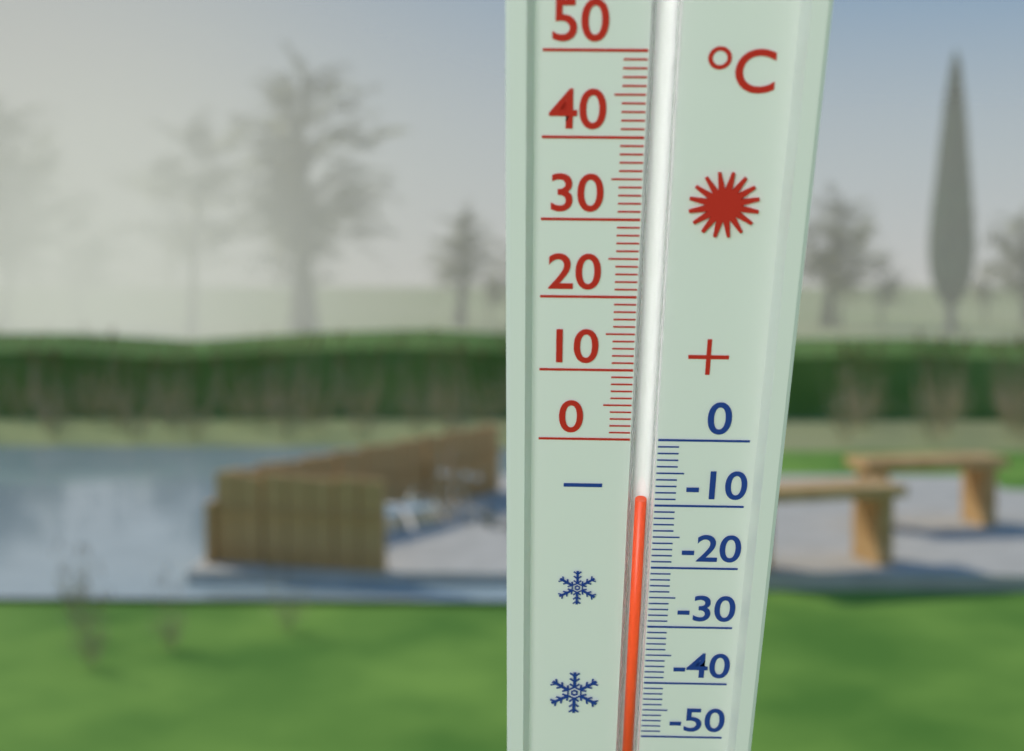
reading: -9 °C
